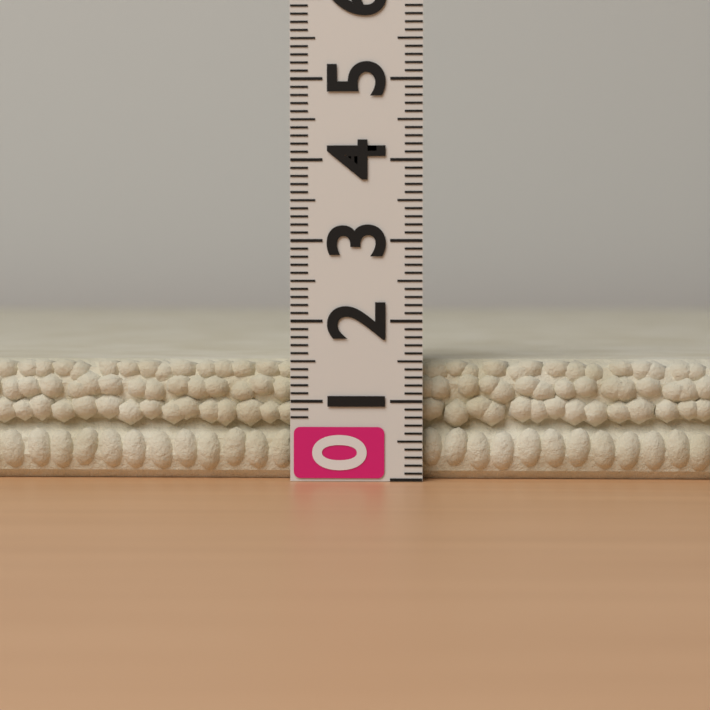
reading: 1.5 (no unit)
